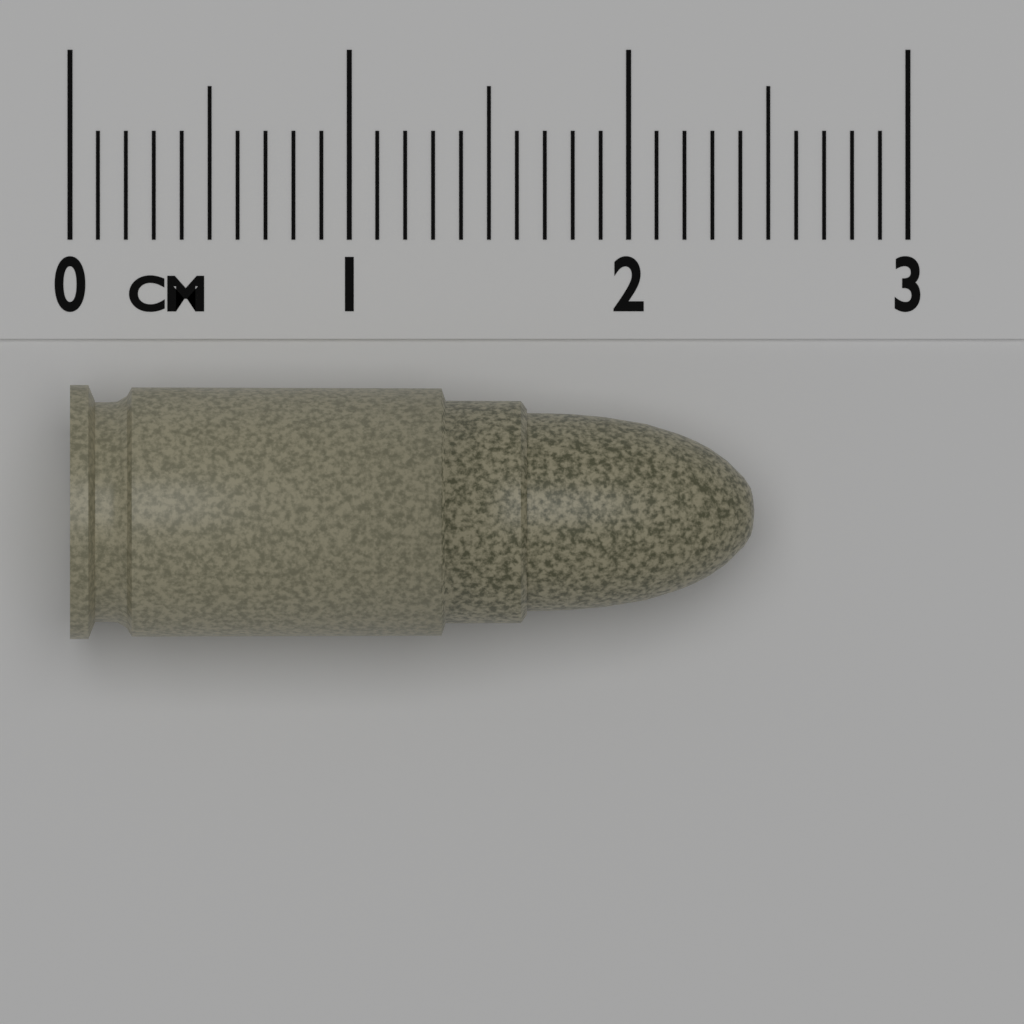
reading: 2.45 cm
